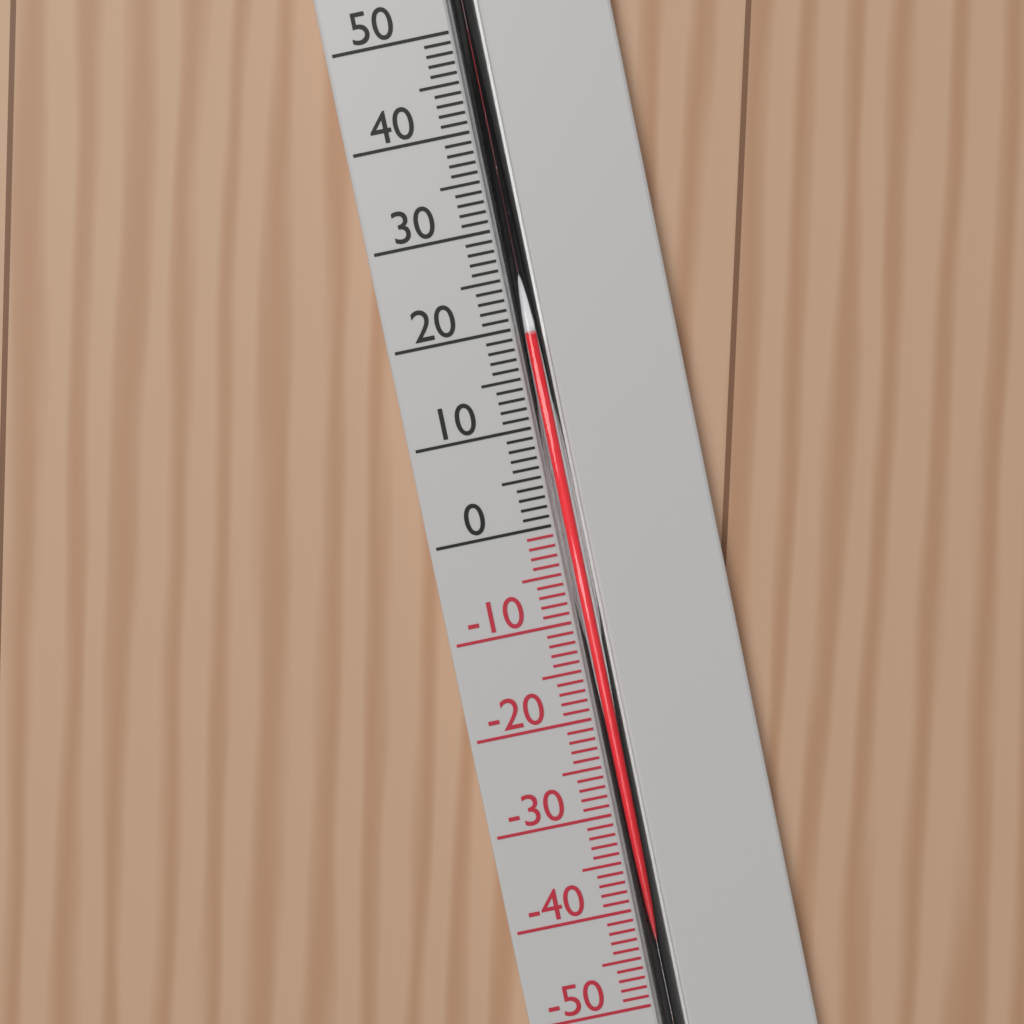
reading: 19 °C
